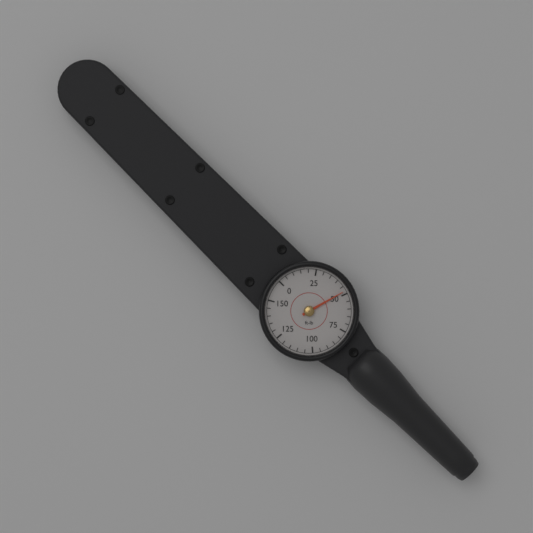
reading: 48 ft-lb
